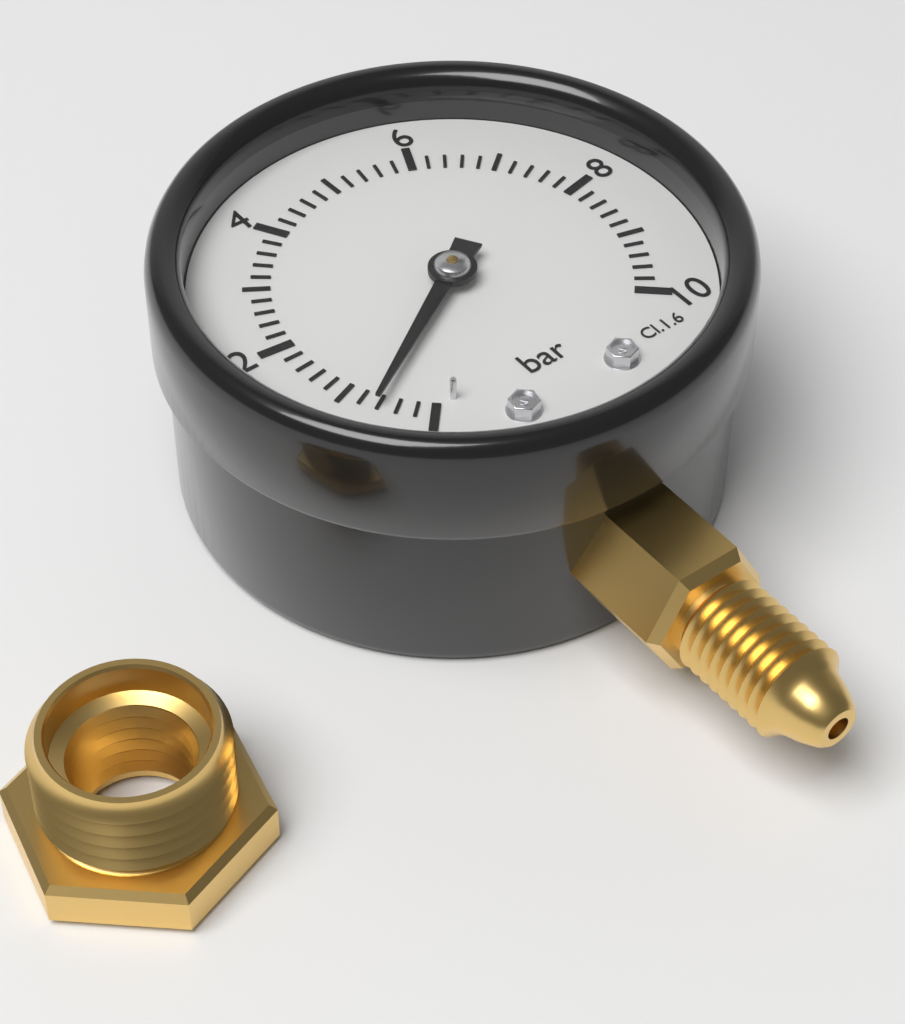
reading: 0.6 bar
